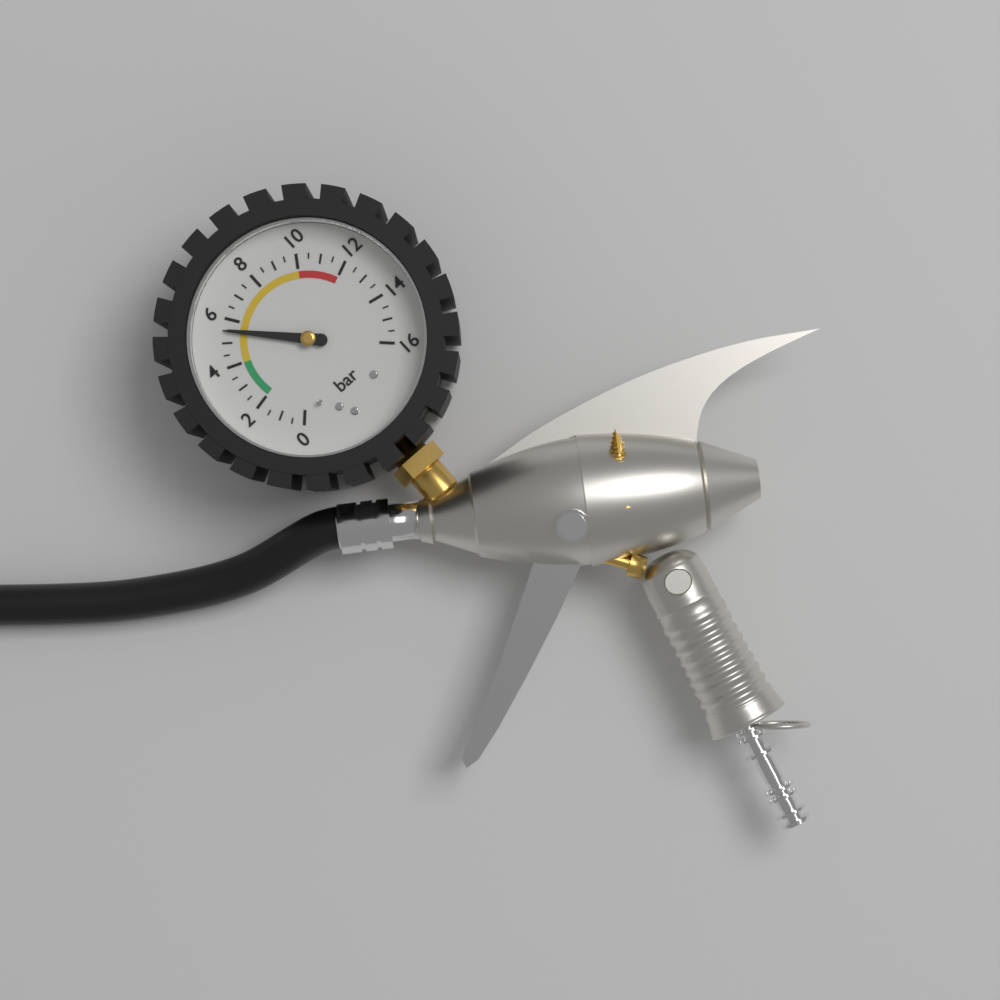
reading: 5.5 bar
